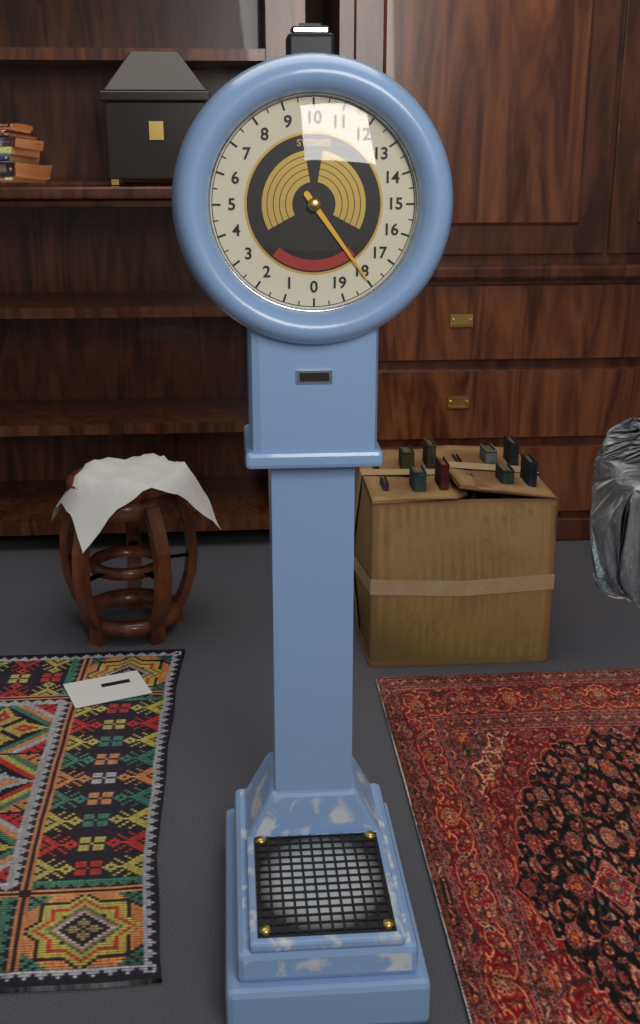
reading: 18.0 stones
